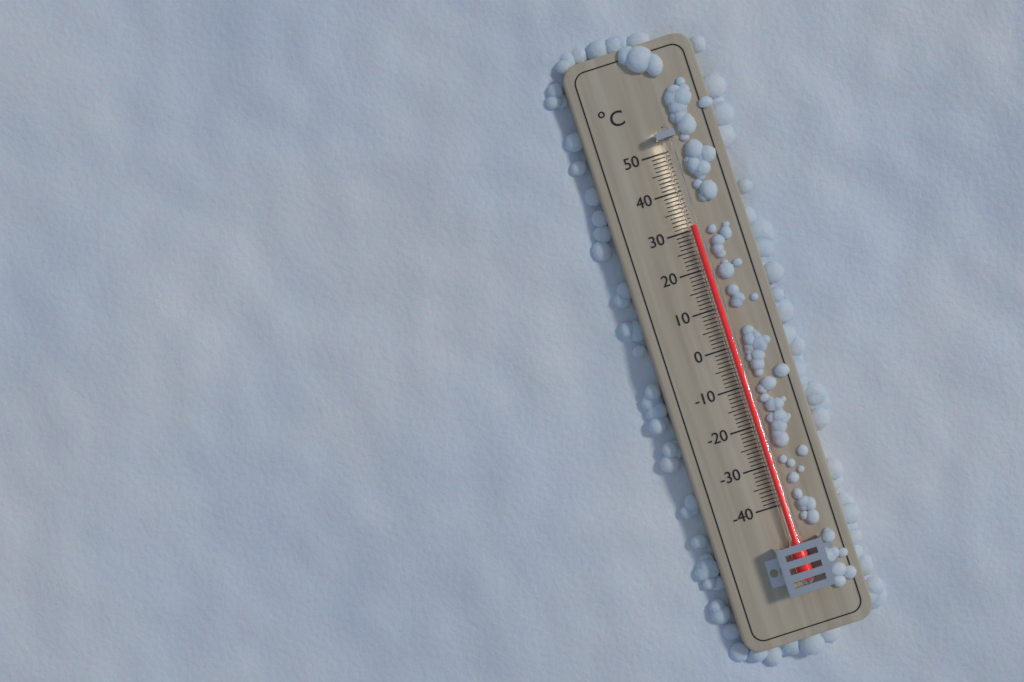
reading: 31 °C
